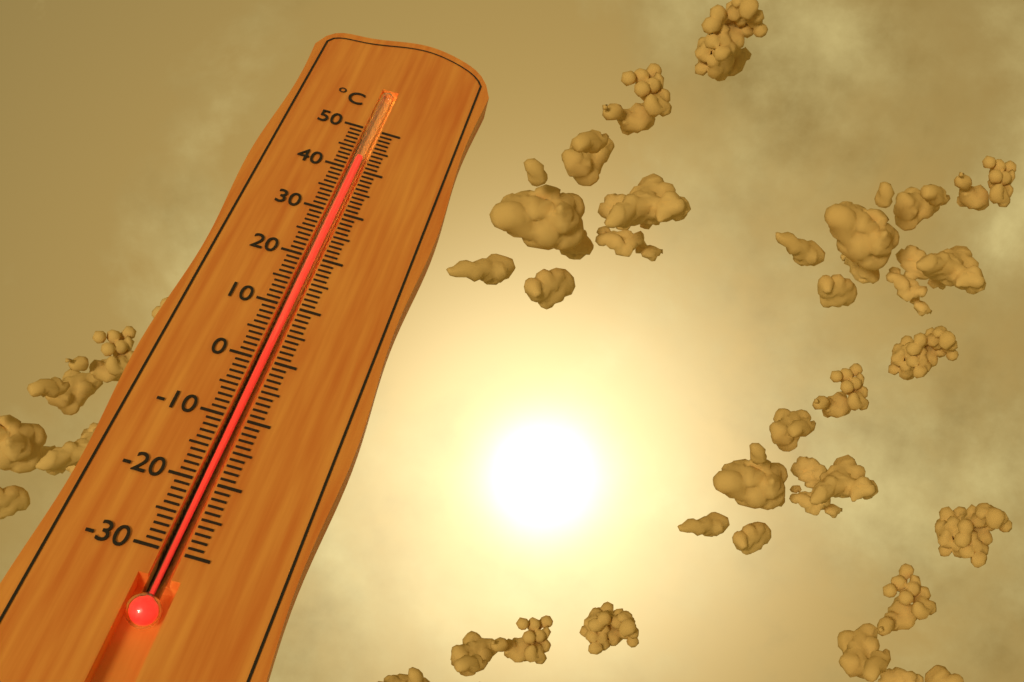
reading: 43 °C
